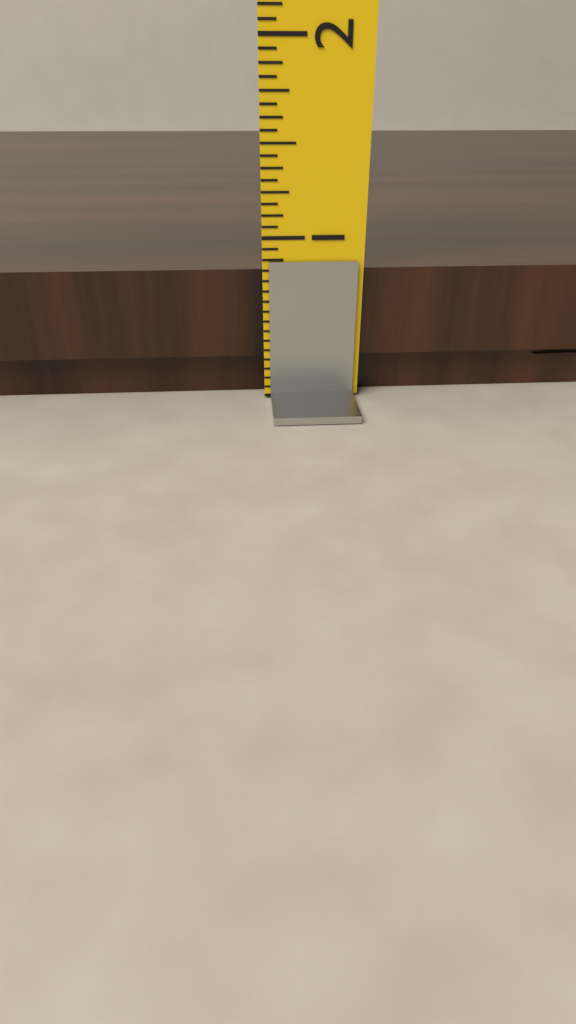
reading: 0.8125 in
